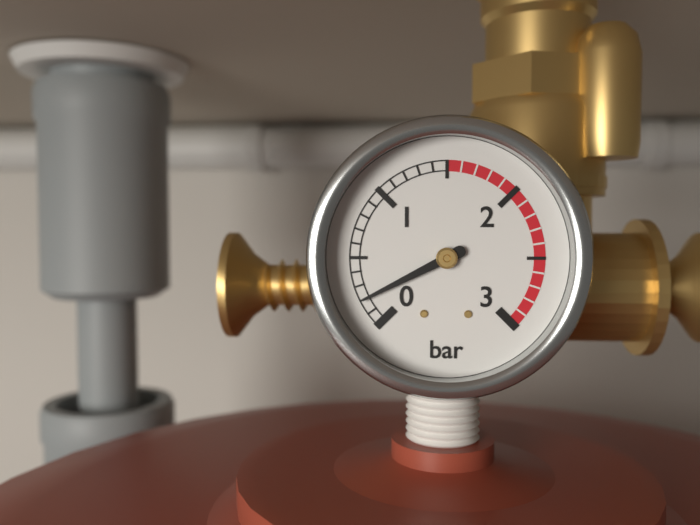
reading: 0.2 bar
